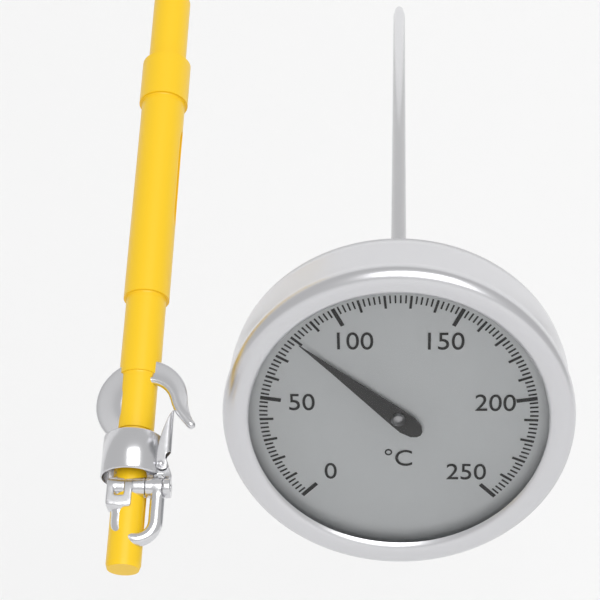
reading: 80 °C
